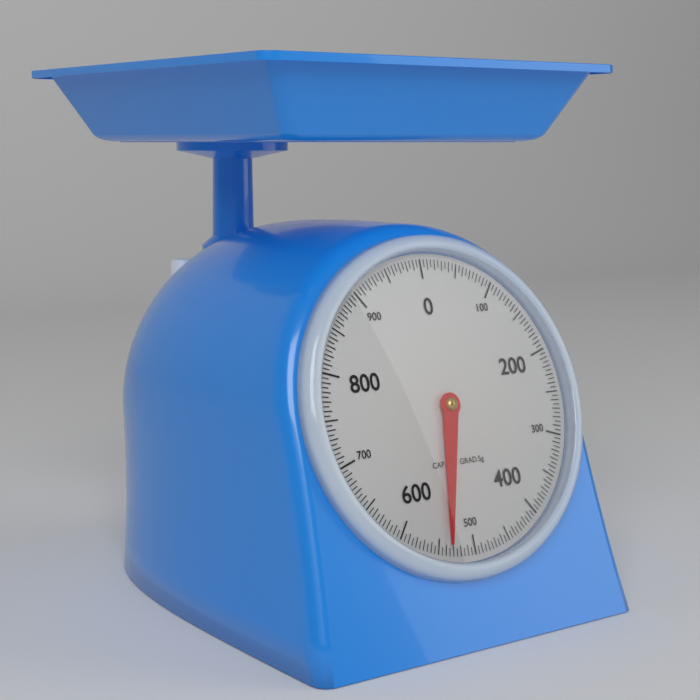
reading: 535 g
